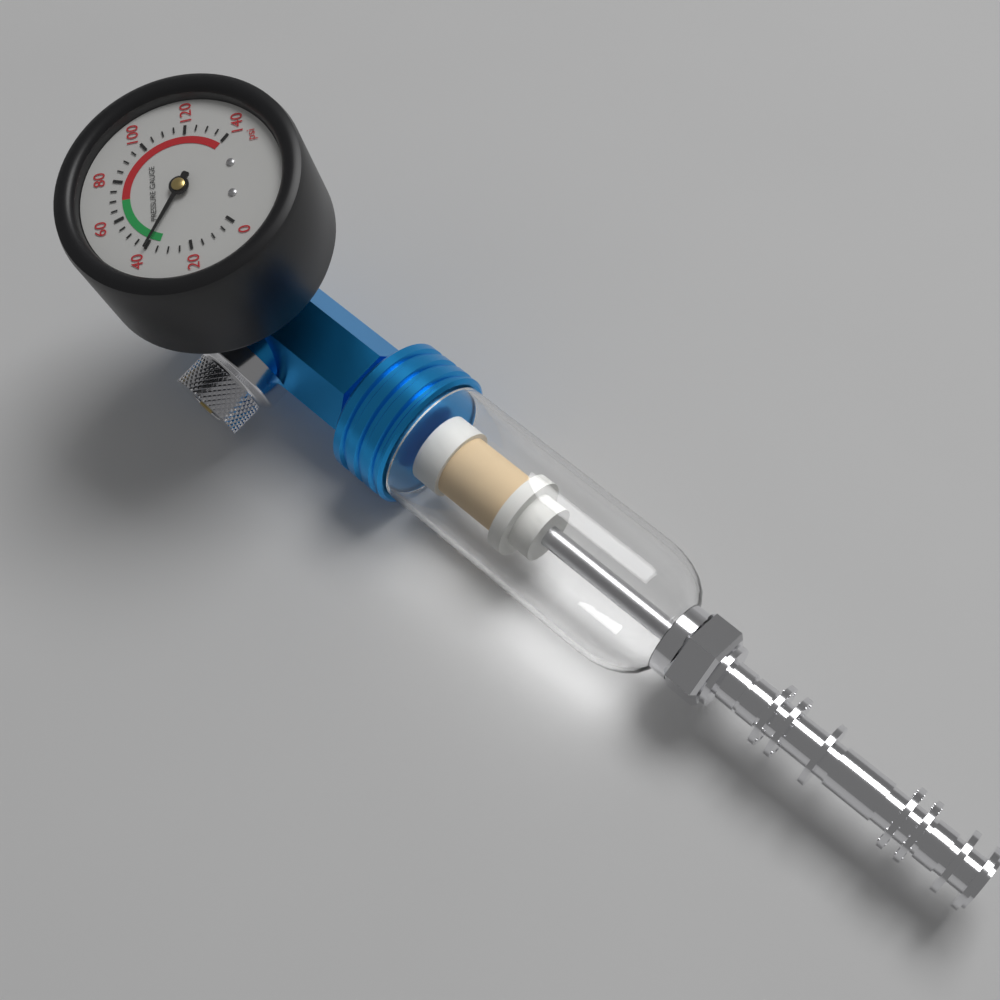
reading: 40 psi
